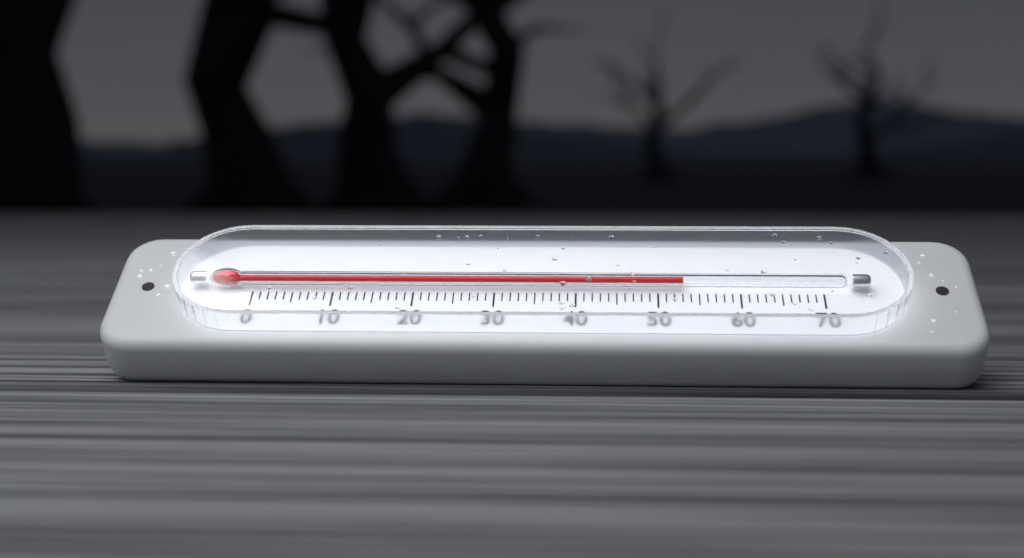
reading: 53 (no unit)
